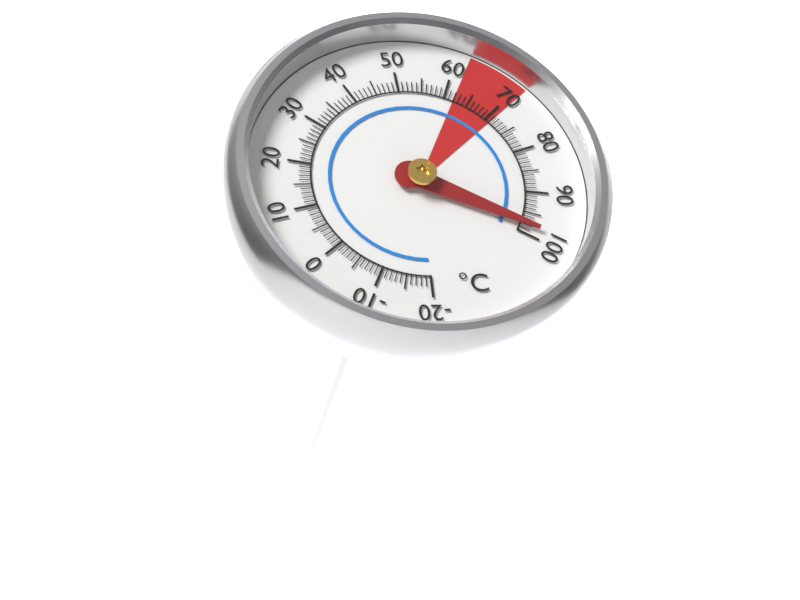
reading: 98 °C
